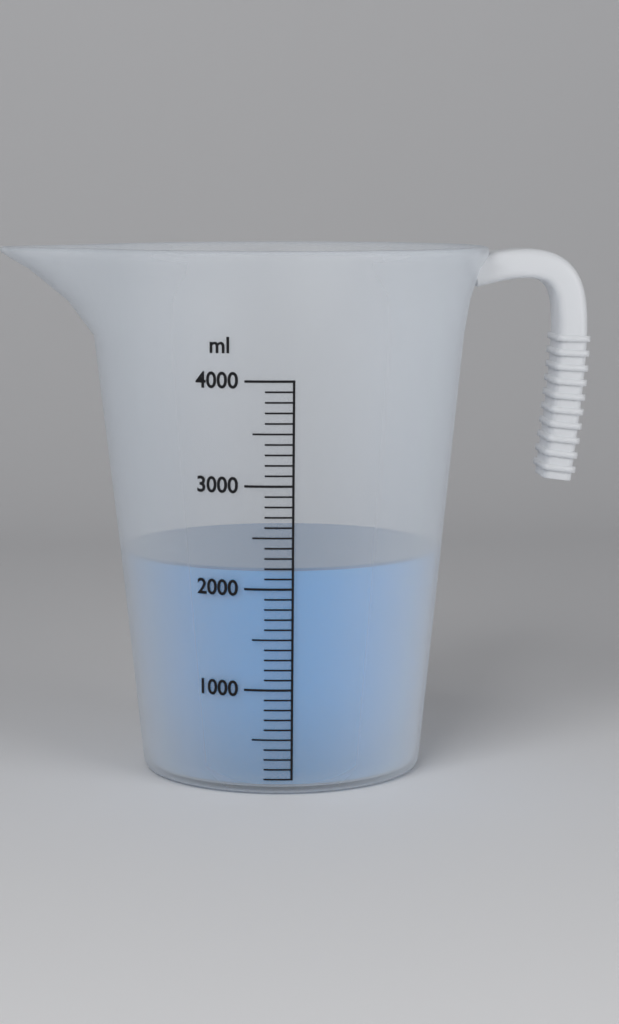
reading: 2200 ml
